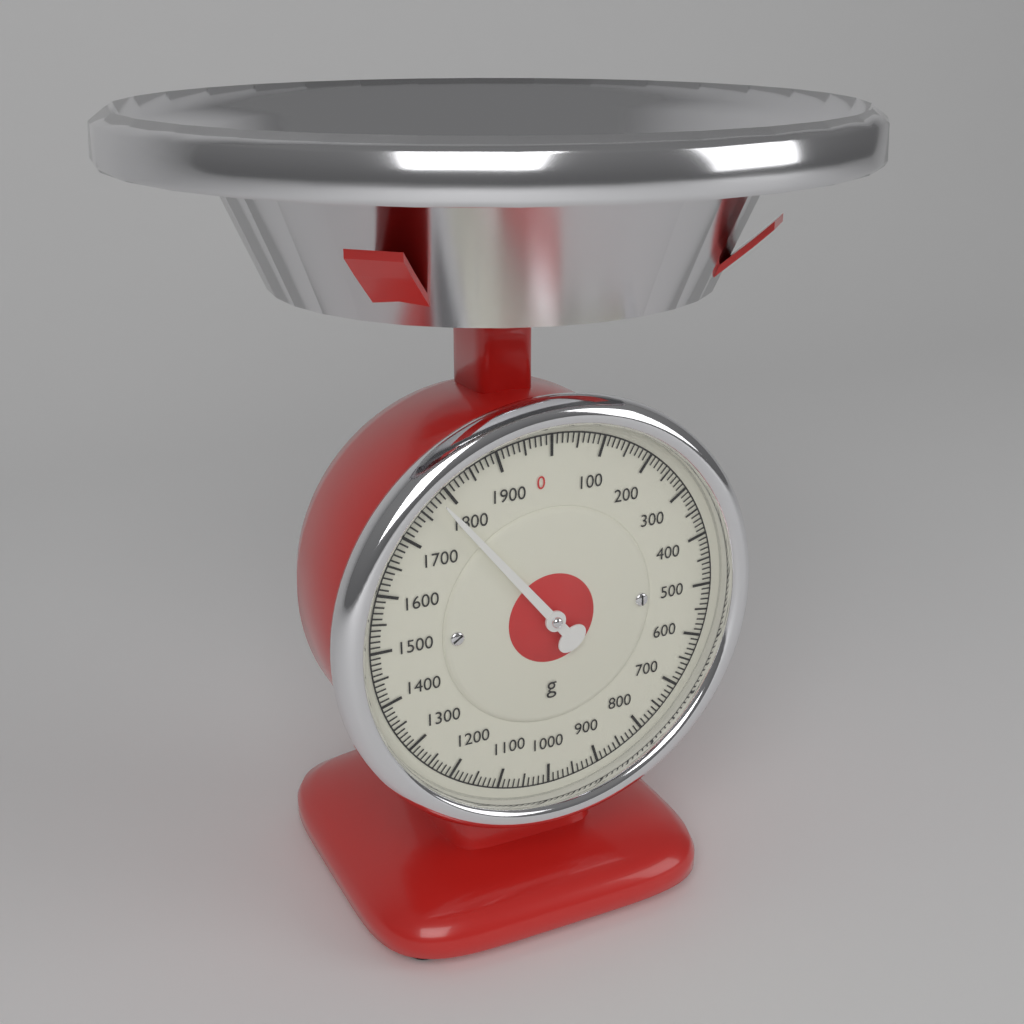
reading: 1780 g
